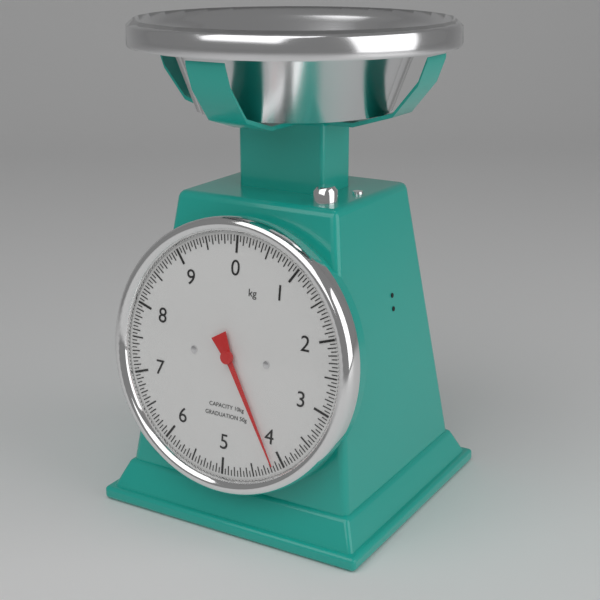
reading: 4.15 kg
